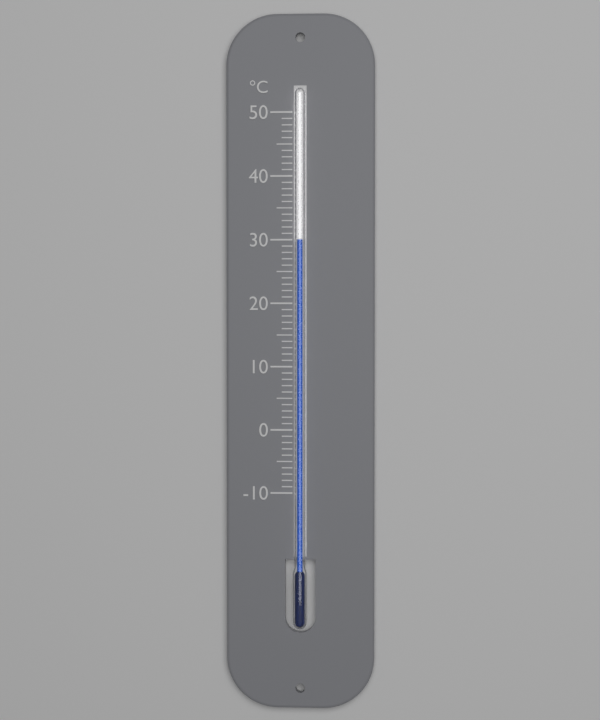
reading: 30 °C
